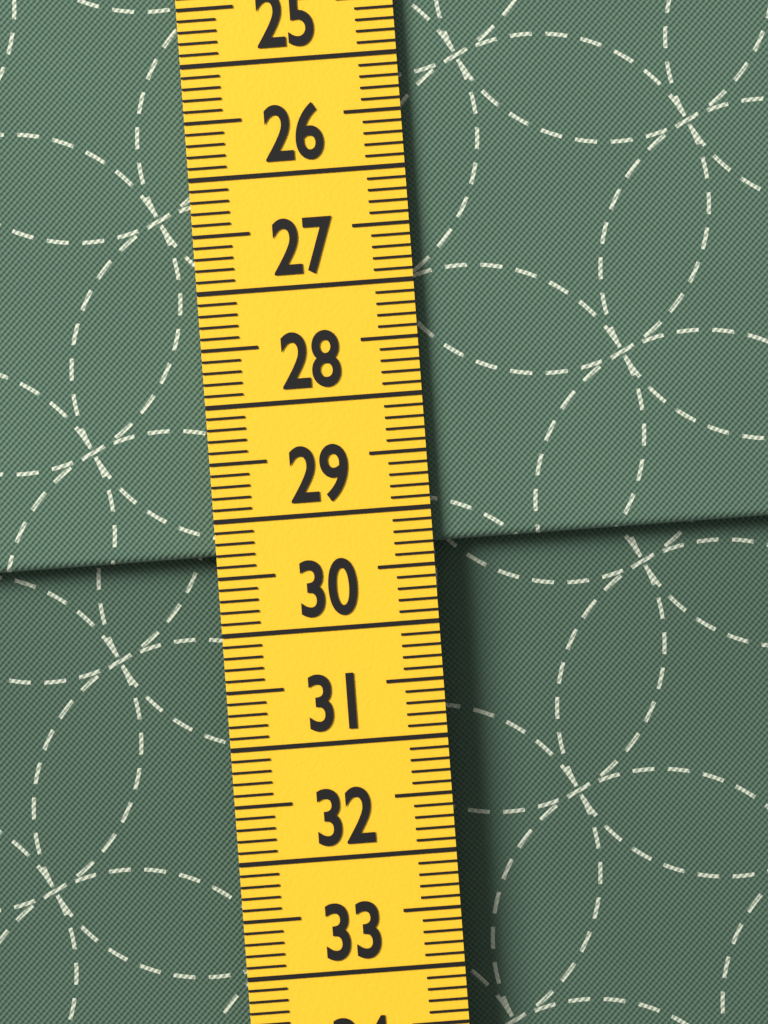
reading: 29.3 cm
